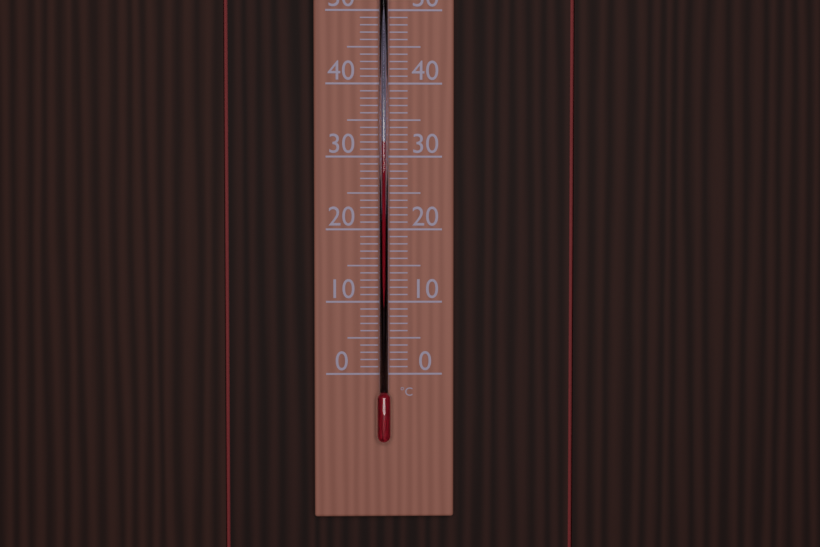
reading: 32 °C
